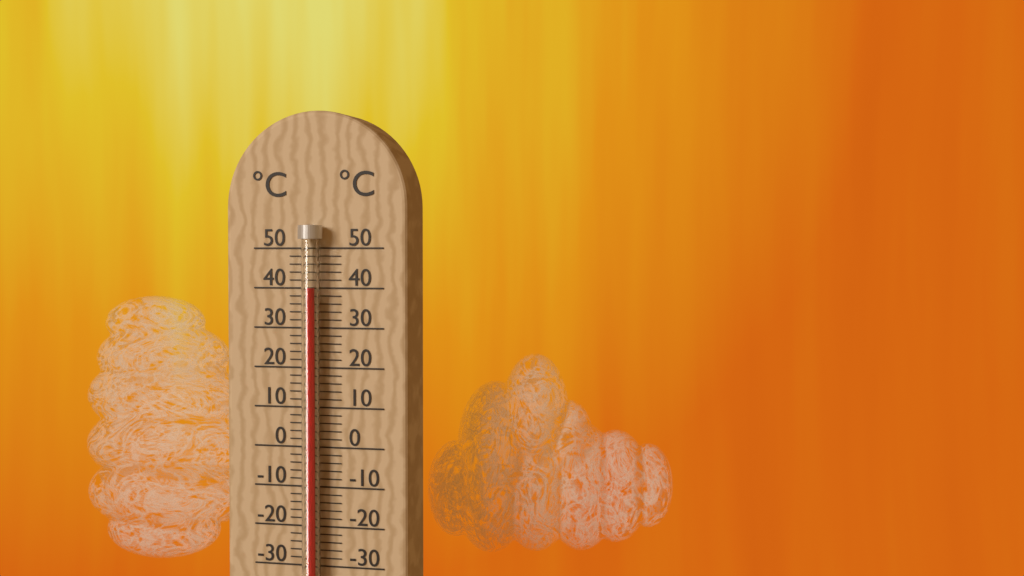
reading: 40 °C
